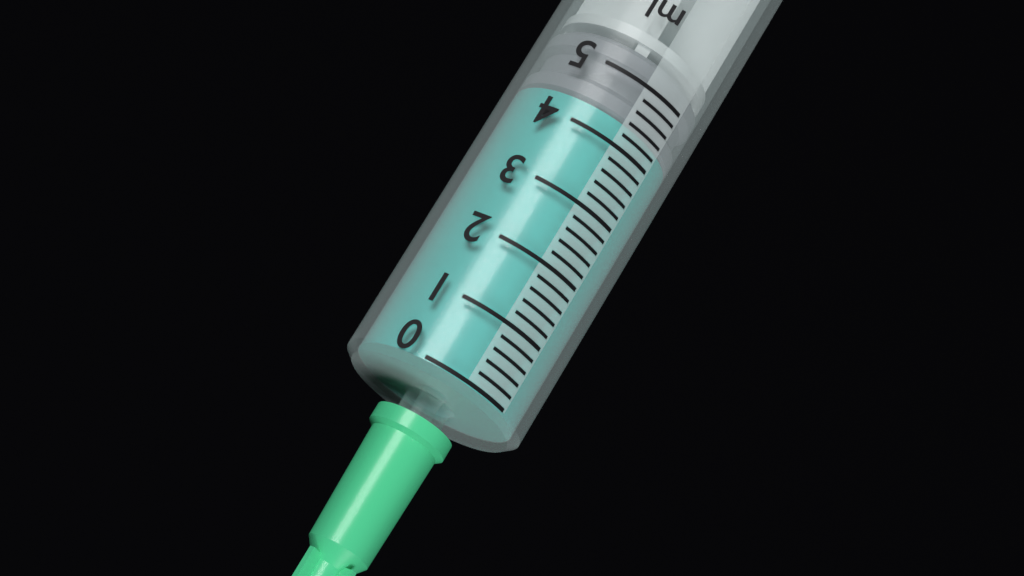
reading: 4.4 ml
